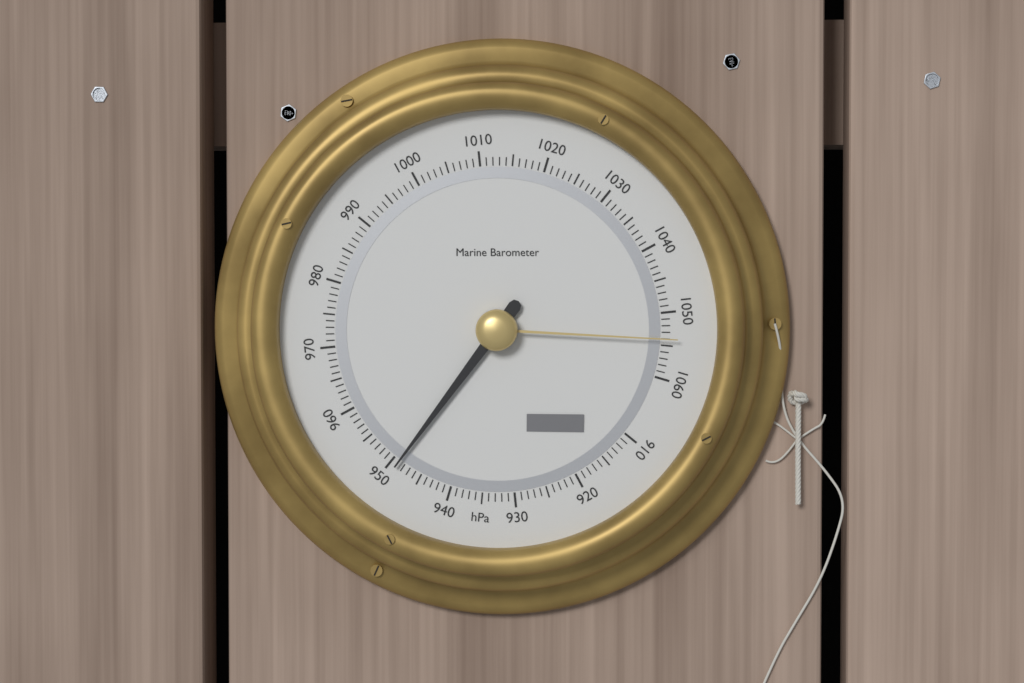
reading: 949 hPa
